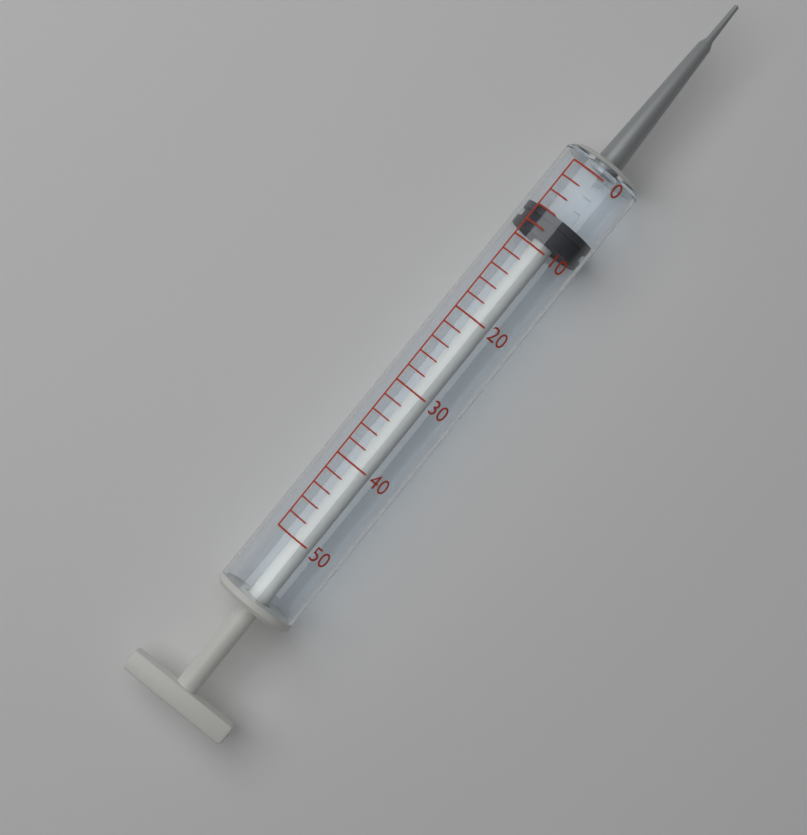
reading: 6 (no unit)
